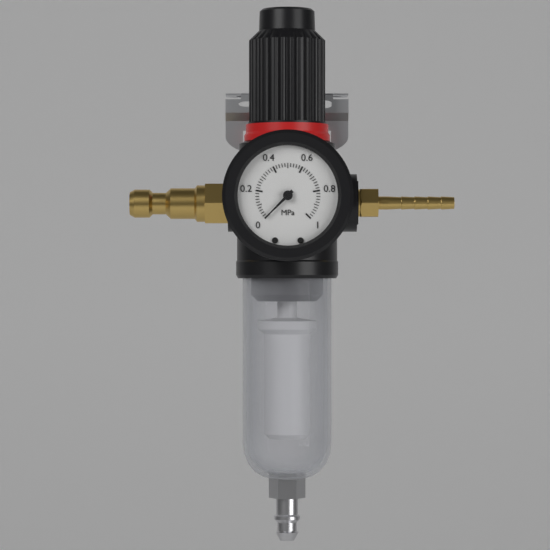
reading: 0.00 MPa
